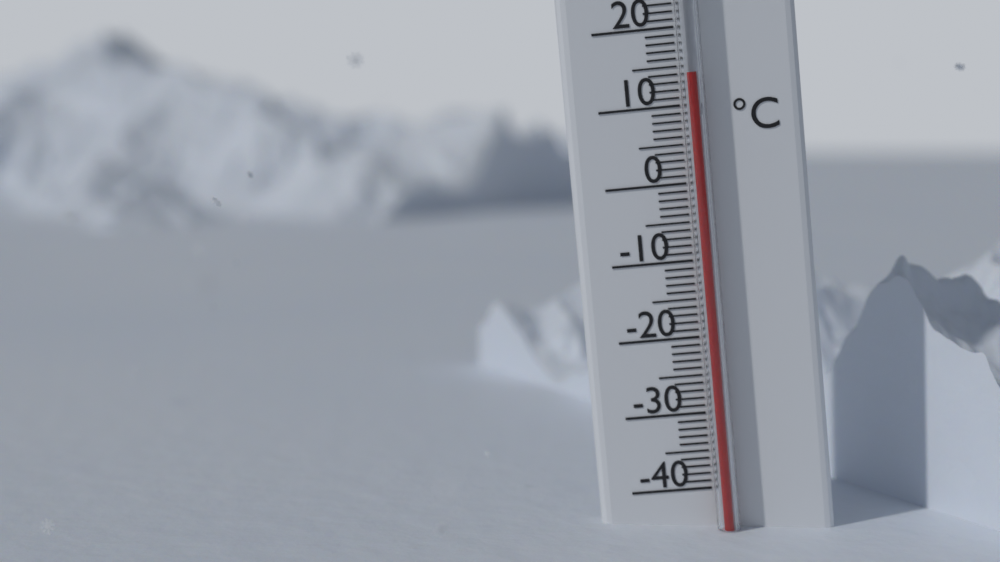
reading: 14 °C
